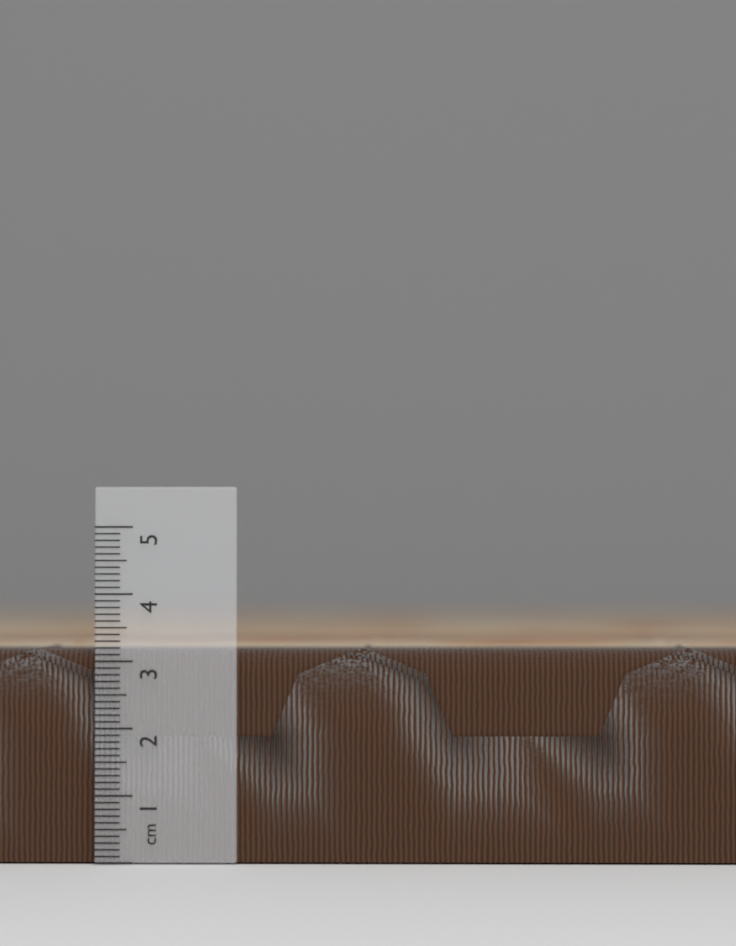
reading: 3.2 cm
